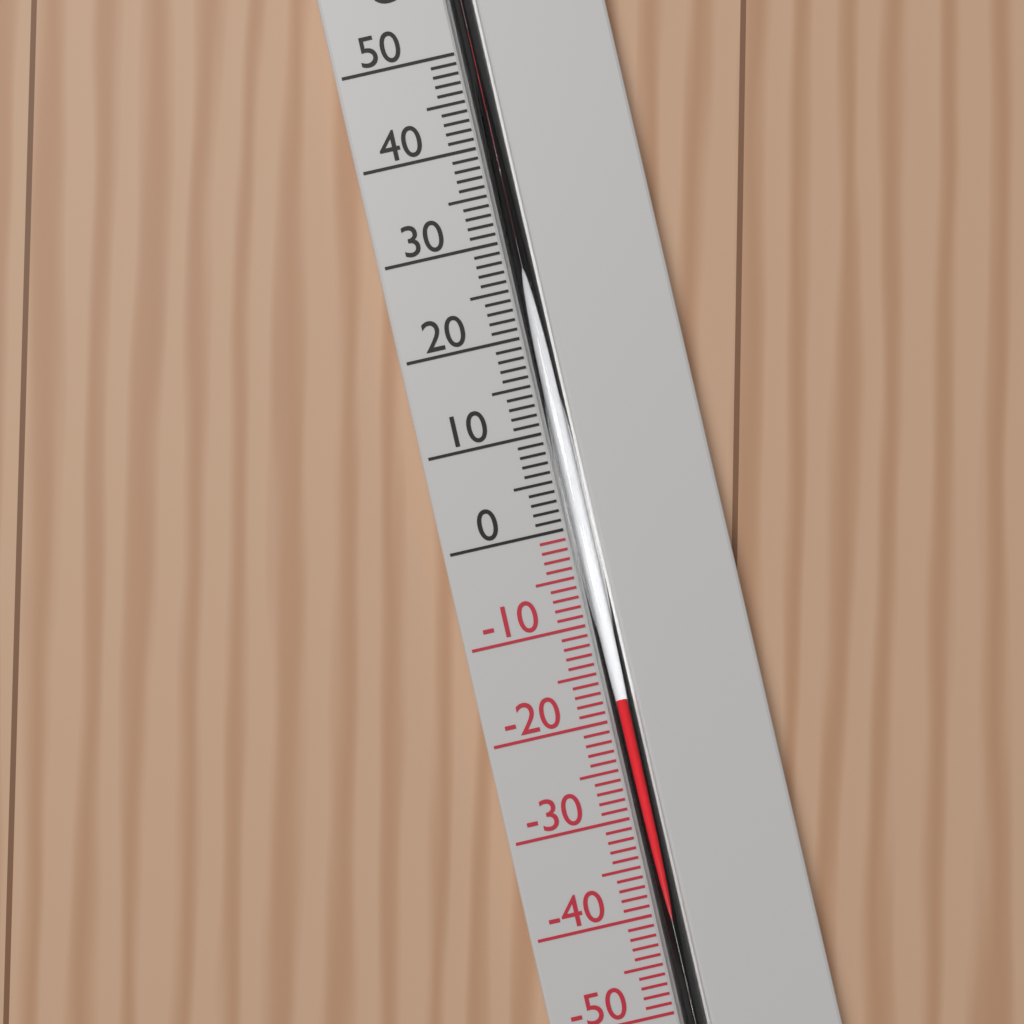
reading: -18 °C
